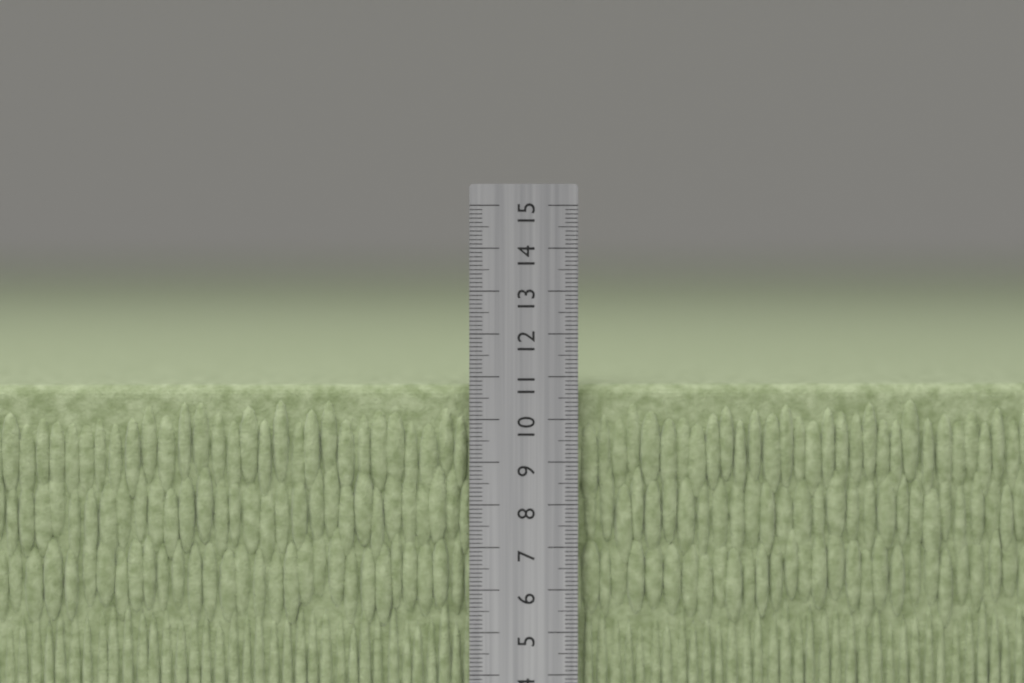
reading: 10.8 cm
